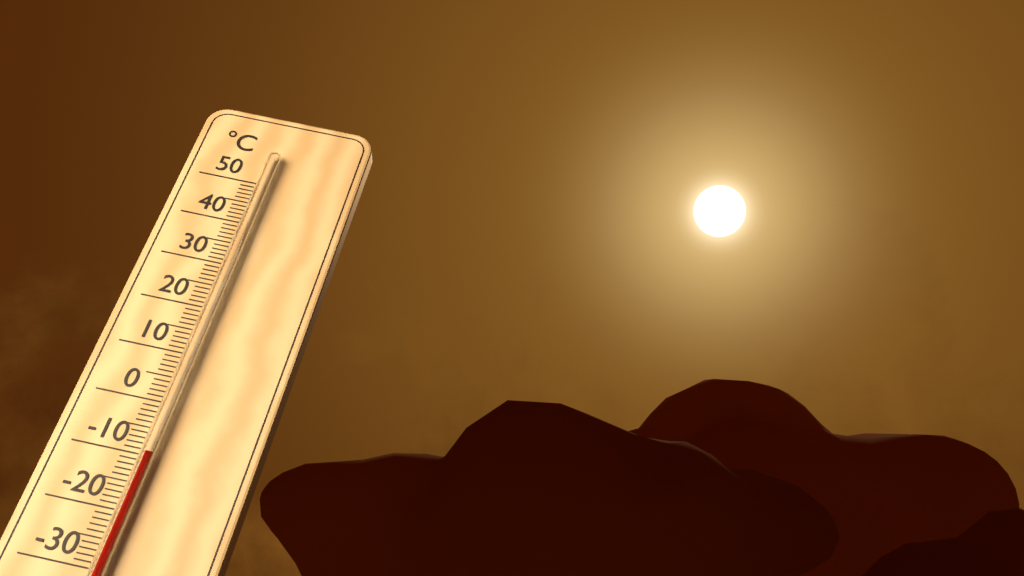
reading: -10 °C
